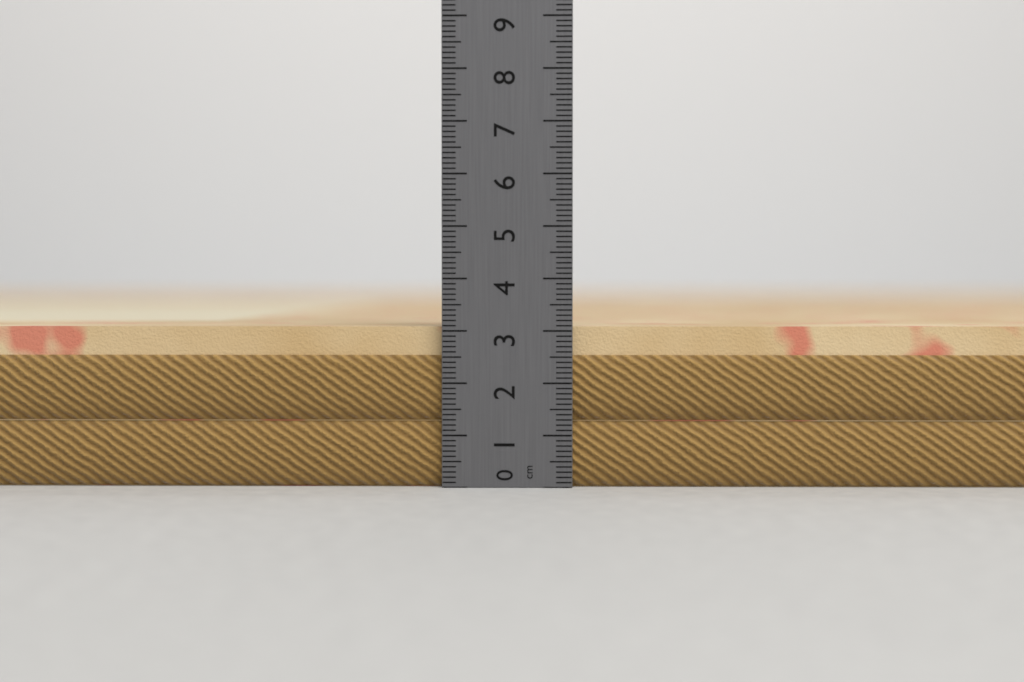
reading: 3.1 cm
